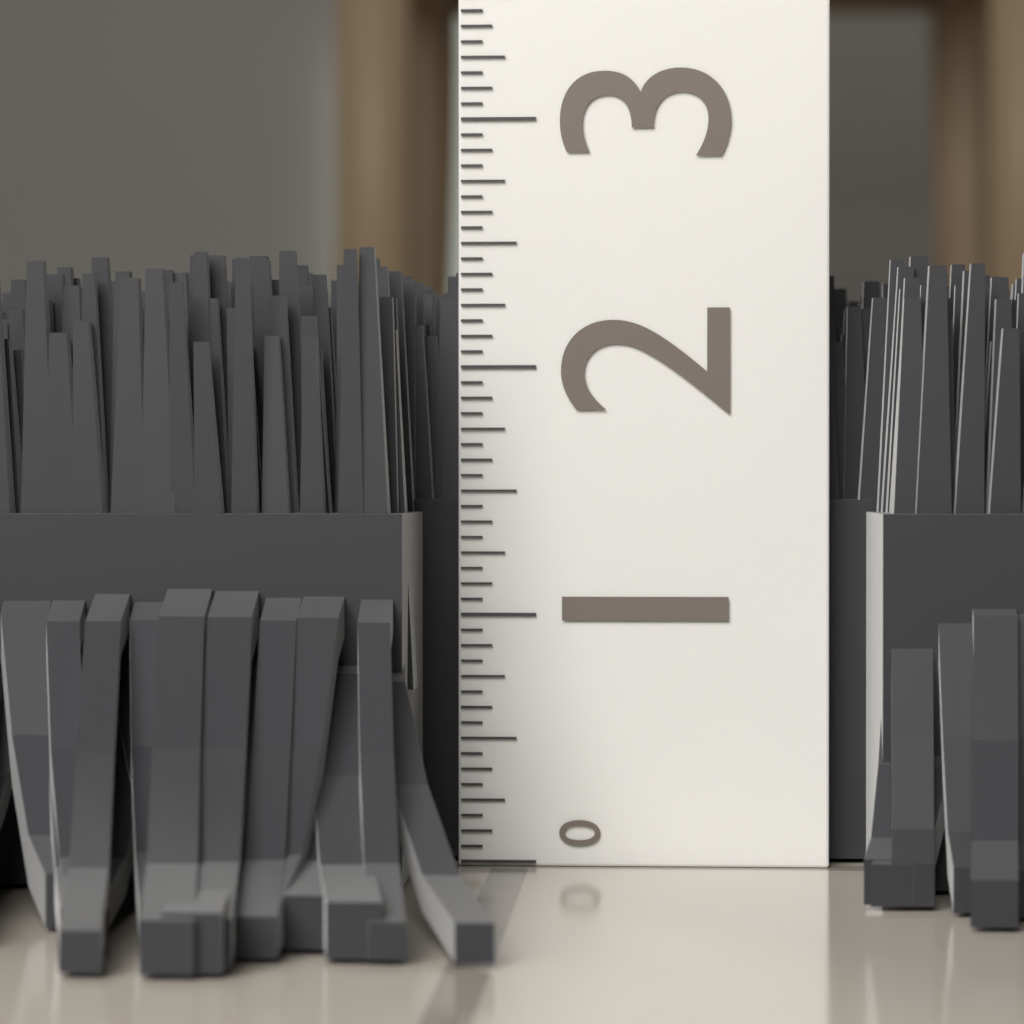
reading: 2.4375 (no unit)
